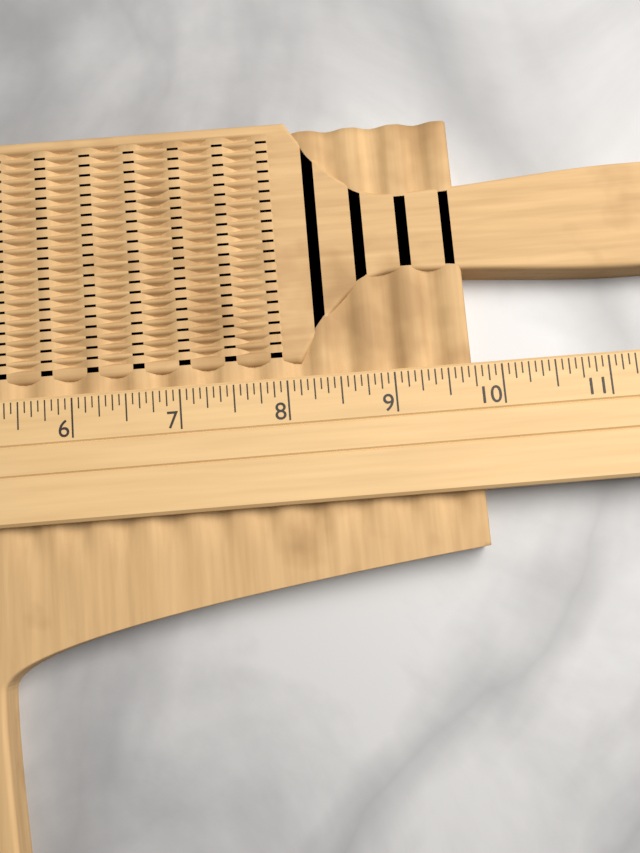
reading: 9.7500 (no unit)
